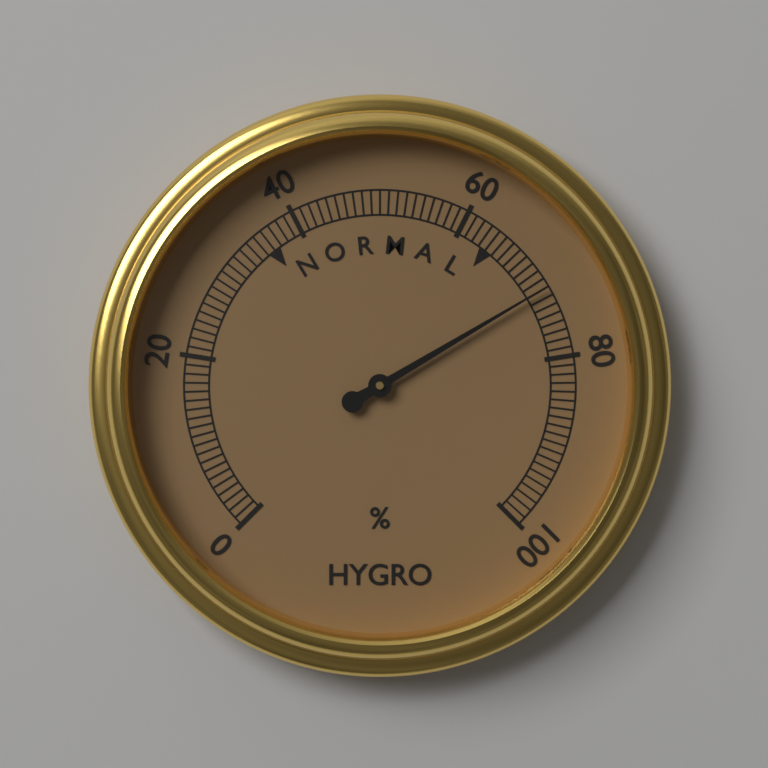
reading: 72 %
